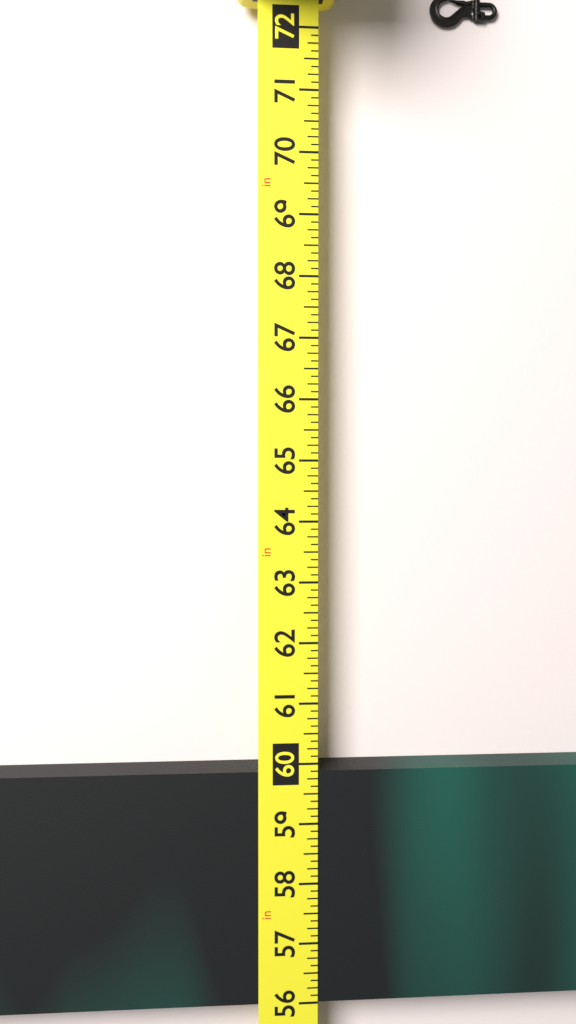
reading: 59.875 in
